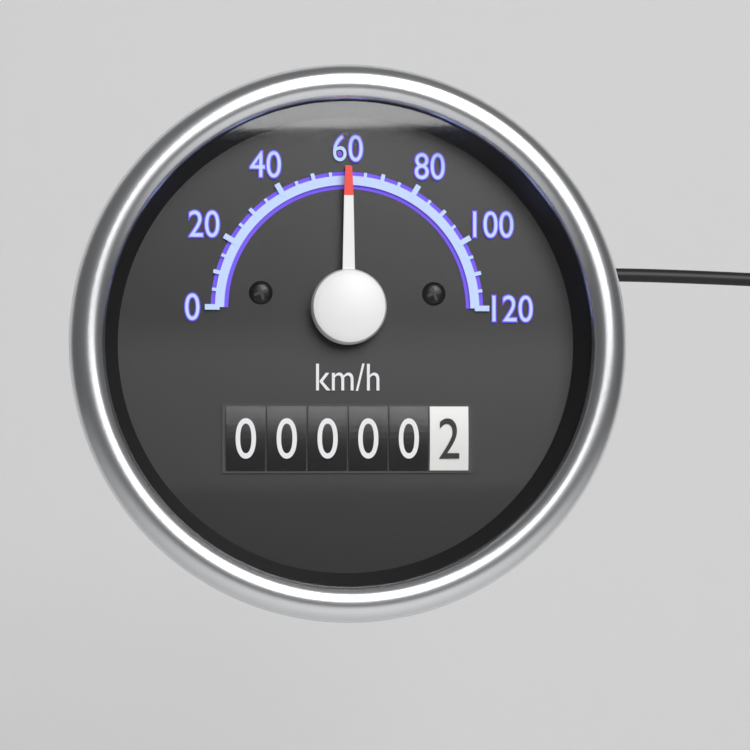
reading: 60 km/h
